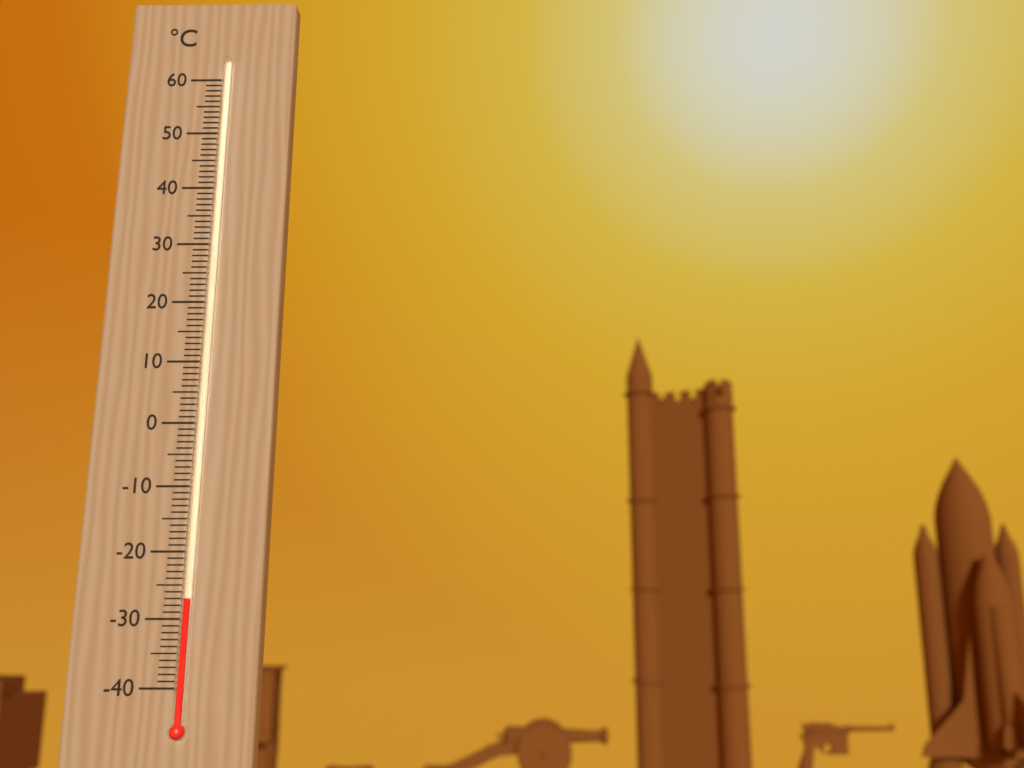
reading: -27 °C
